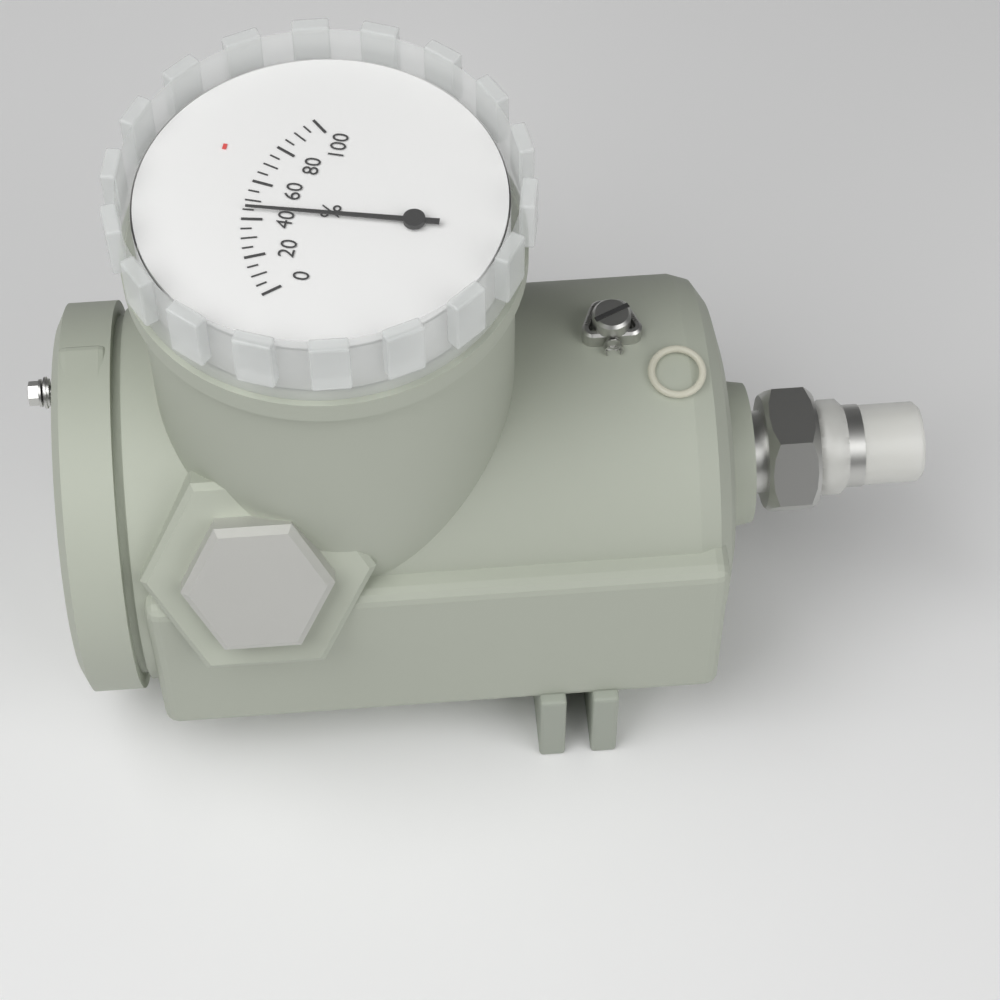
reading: 45 %
